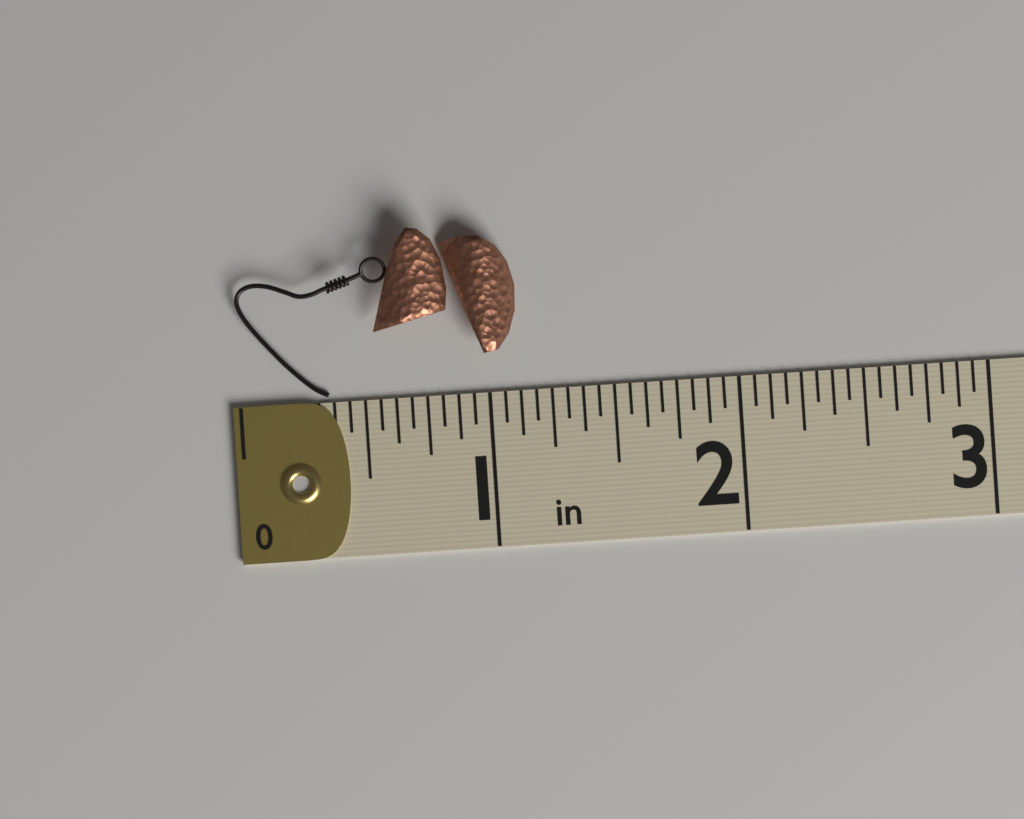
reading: 1.1250 in
